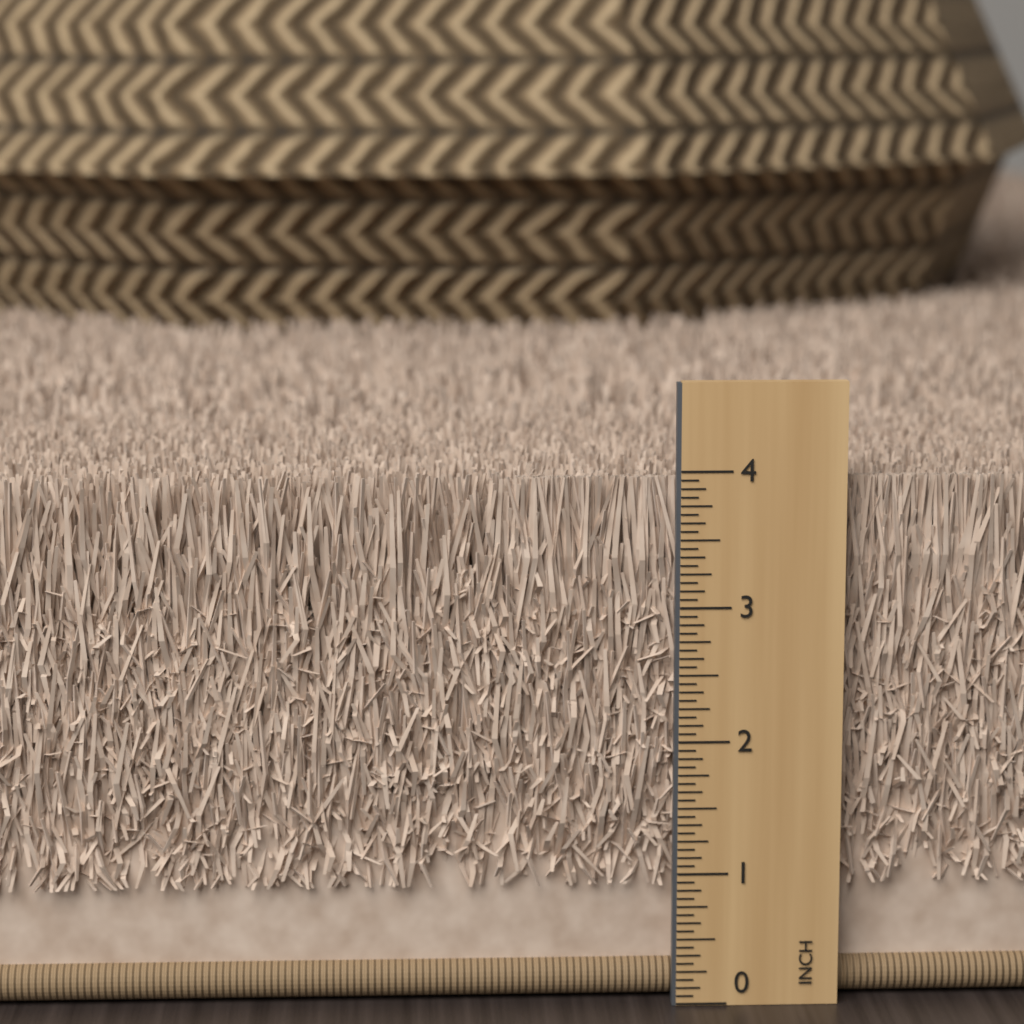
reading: 3.9375 in
